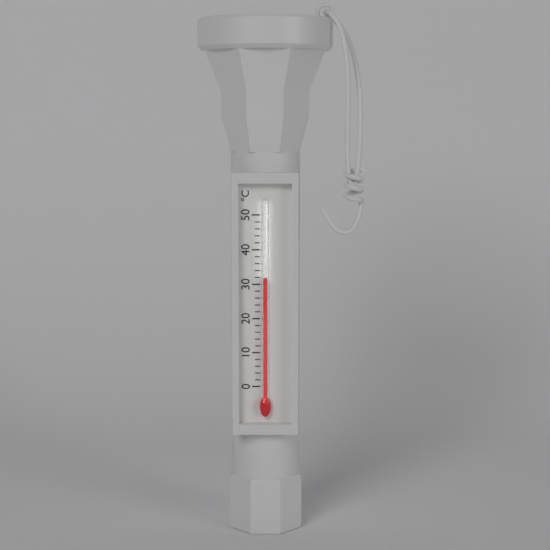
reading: 32 °C
